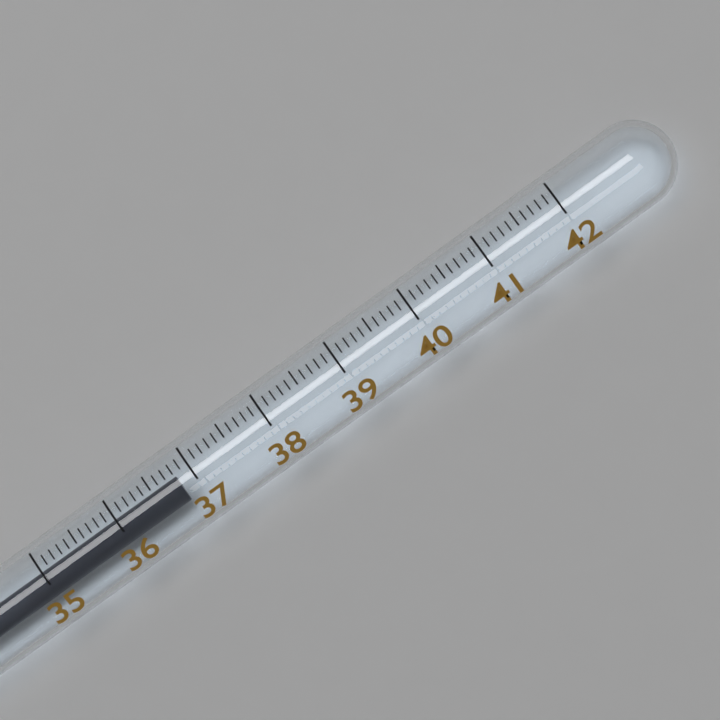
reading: 36.8 (no unit)
